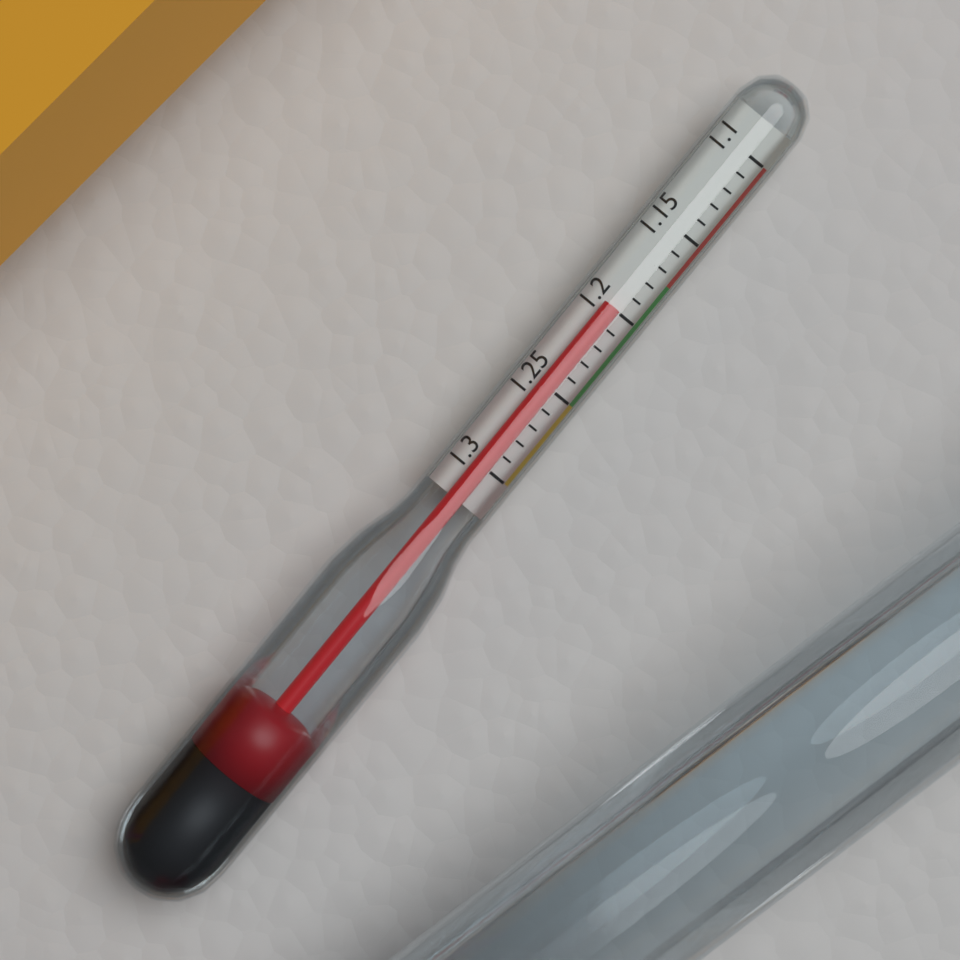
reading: 1.20 (no unit)
